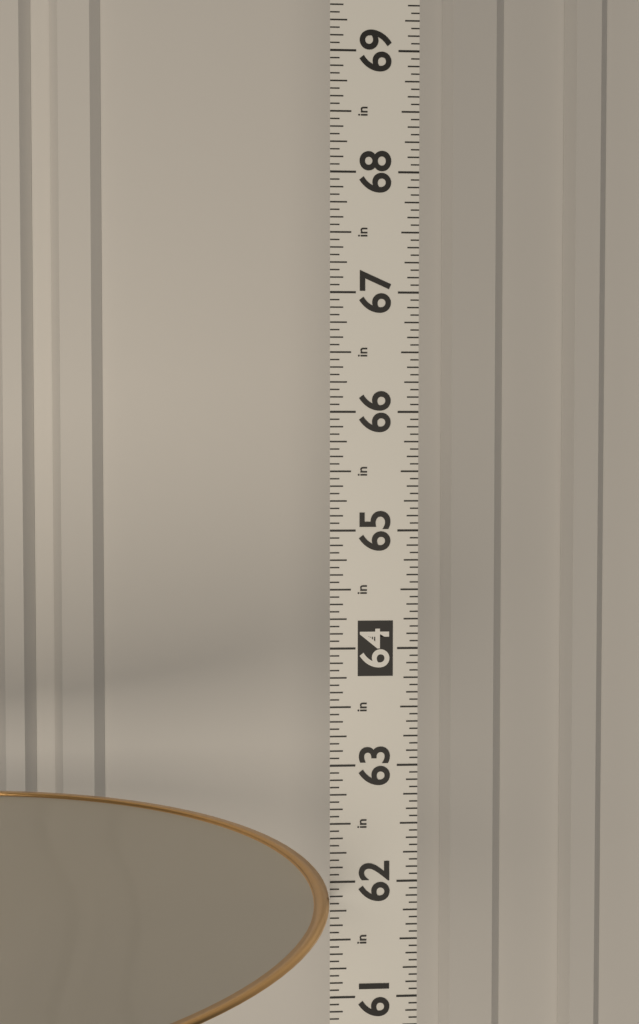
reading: 61.8750 in
